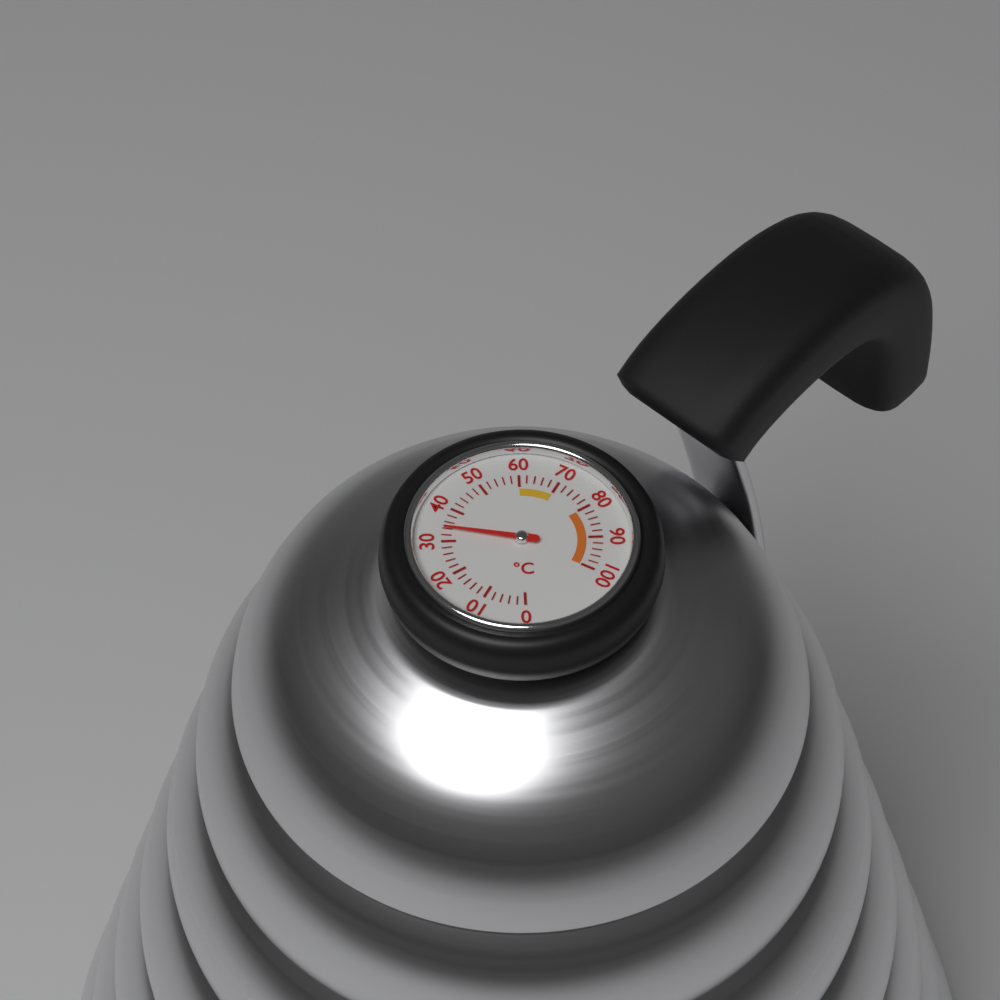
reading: 34 °C
